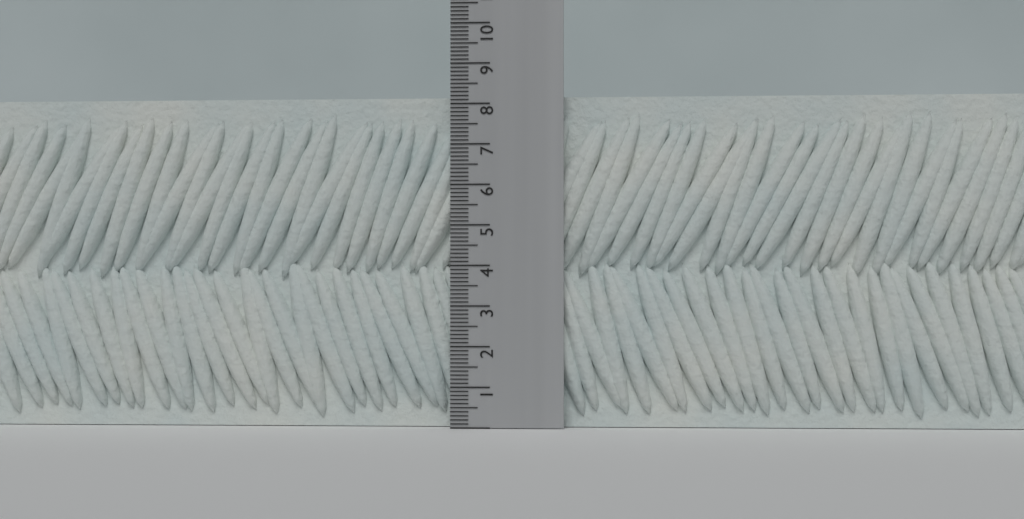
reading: 8.2 (no unit)
